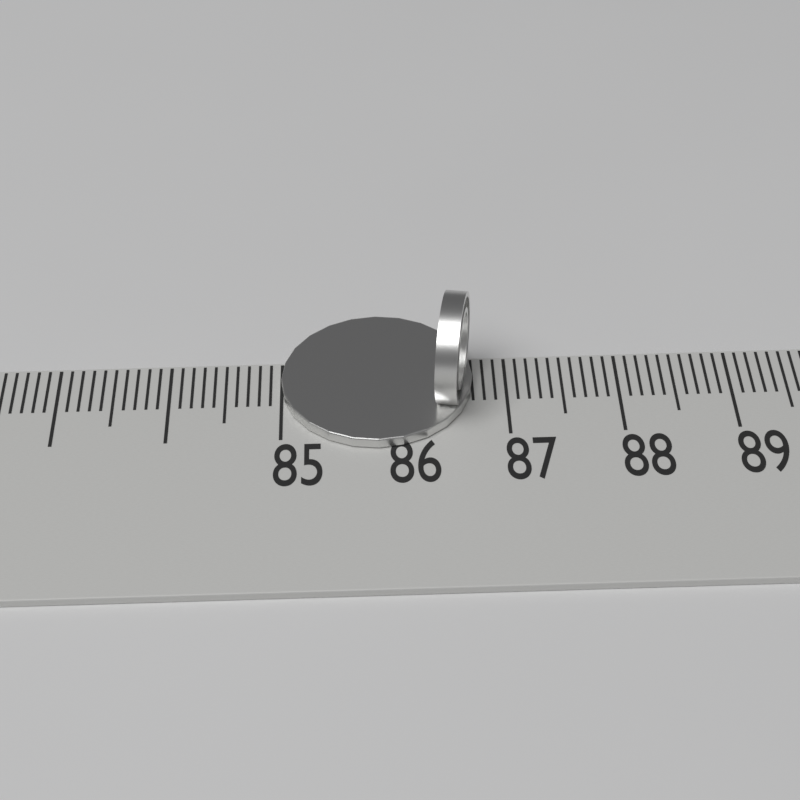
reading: 86.7 (no unit)
